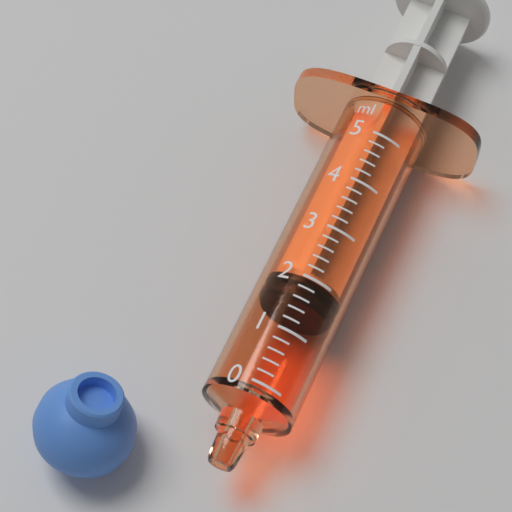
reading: 1.6 ml
